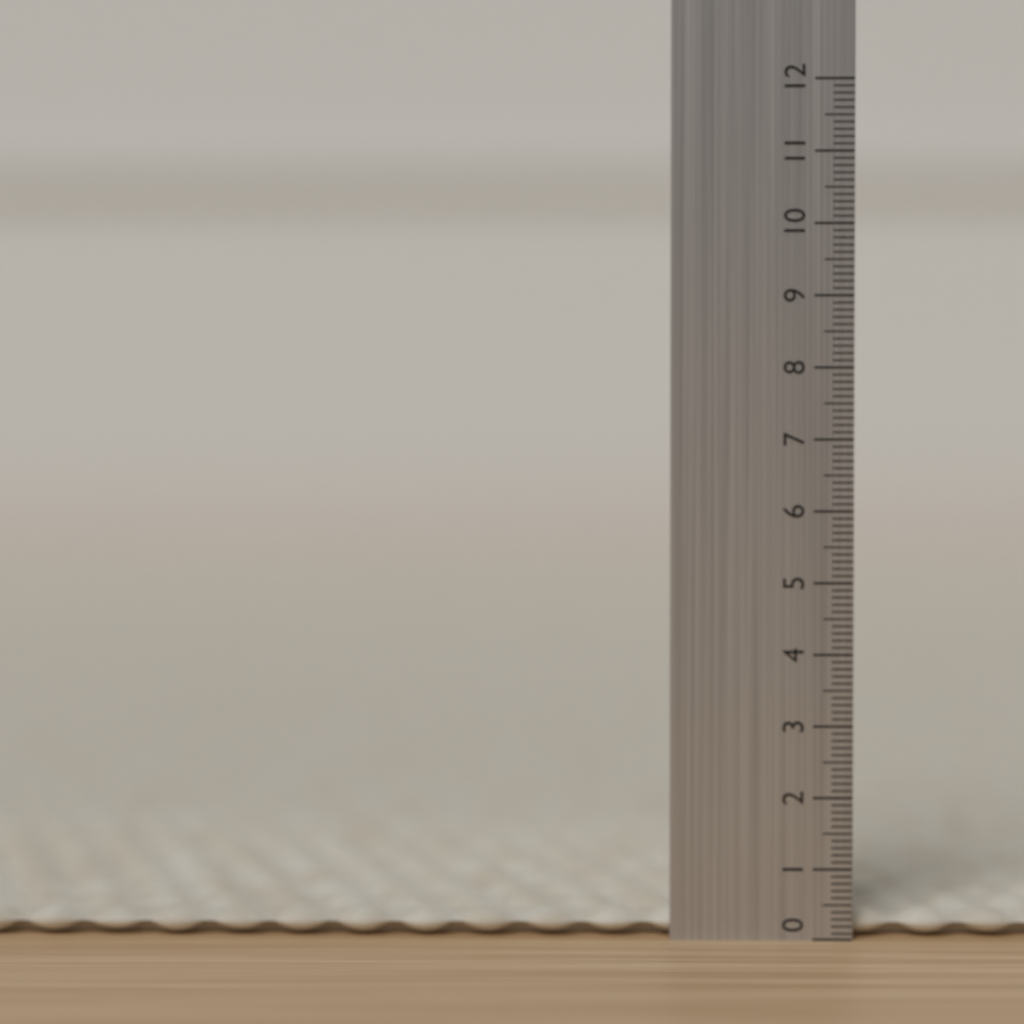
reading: 0.4 (no unit)
